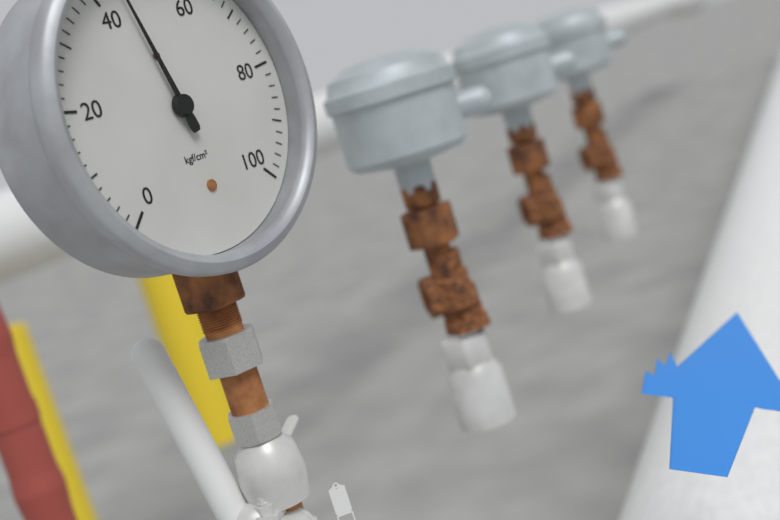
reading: 45 kgf/cm²
